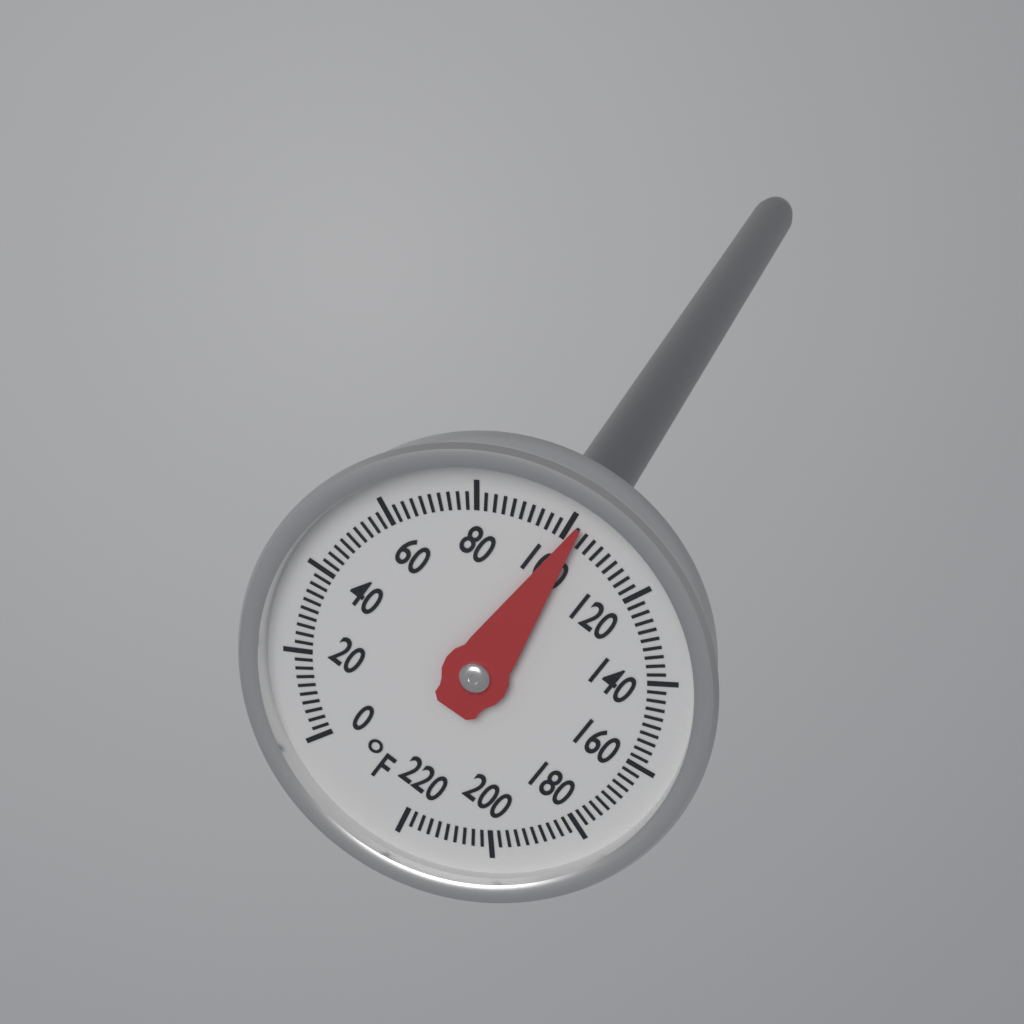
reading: 102 °F
